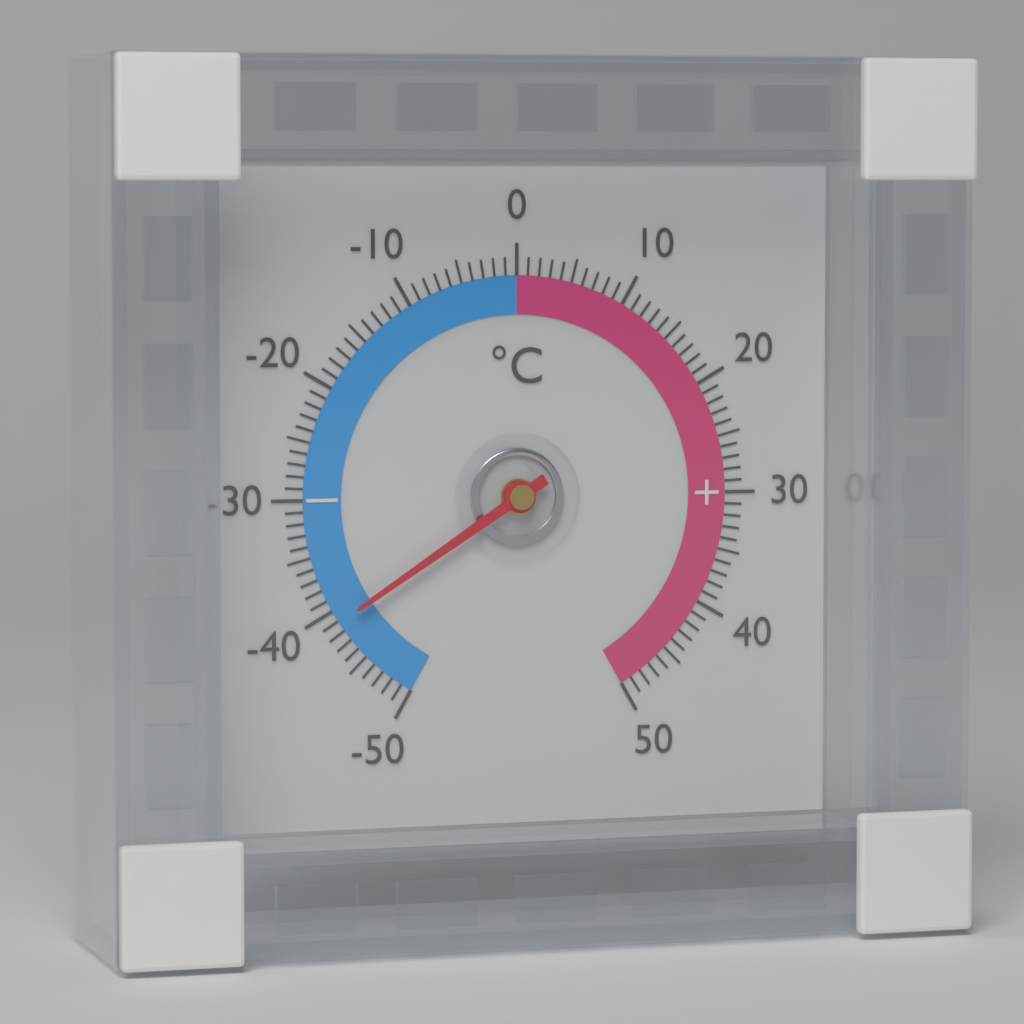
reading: -41 °C
